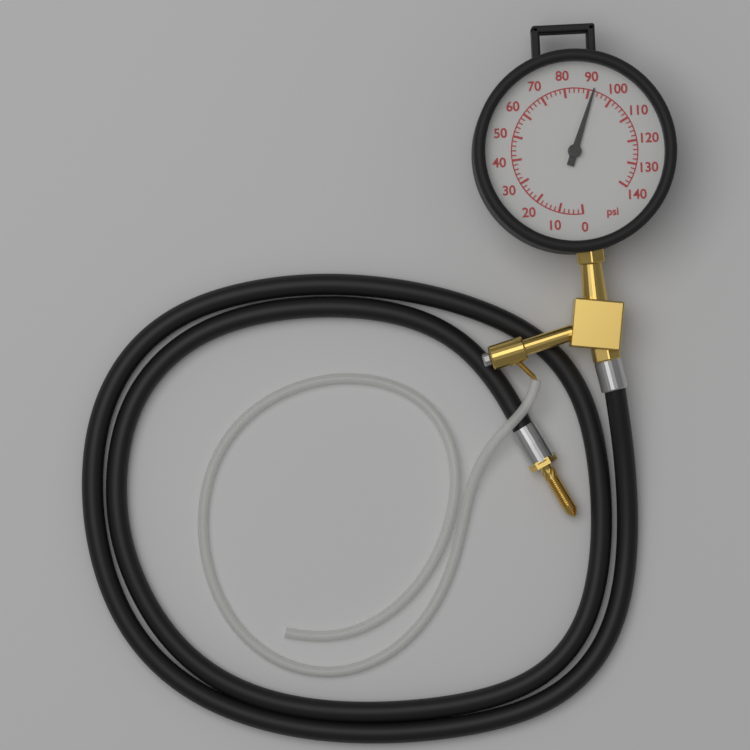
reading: 92 psi
